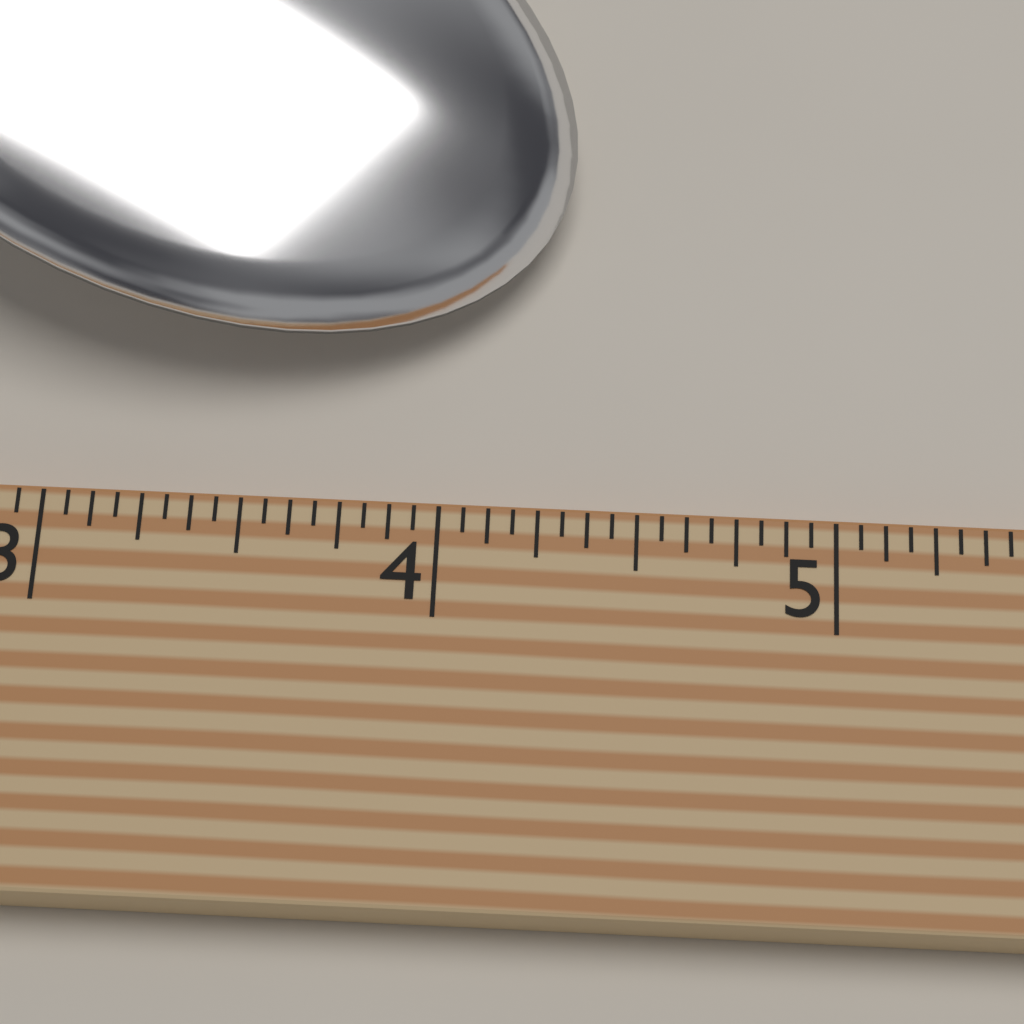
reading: 4.3125 (no unit)
